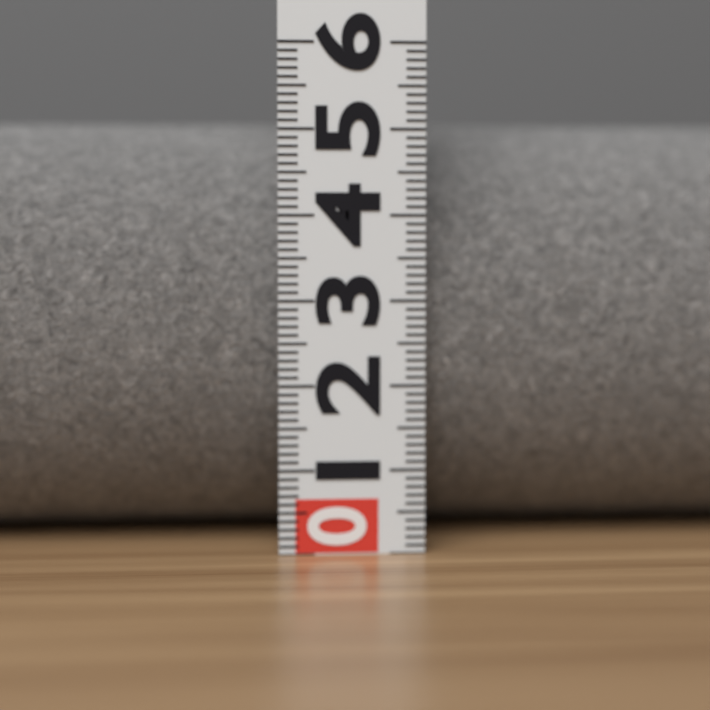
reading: 5.2 (no unit)
